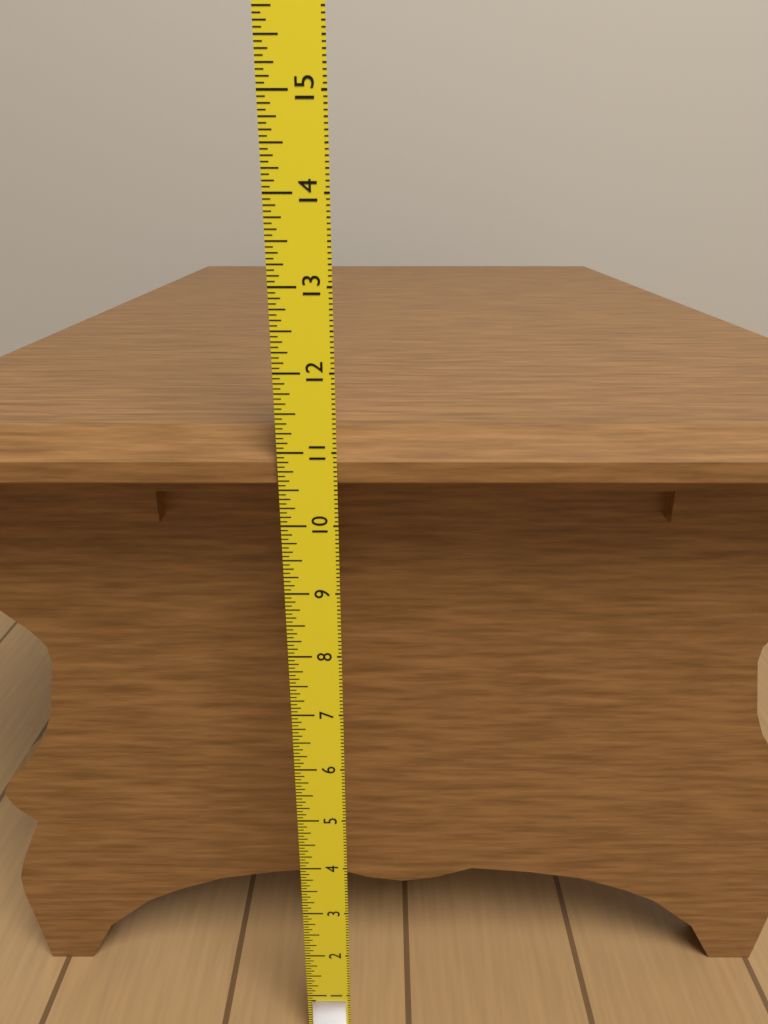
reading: 11.1875 in
